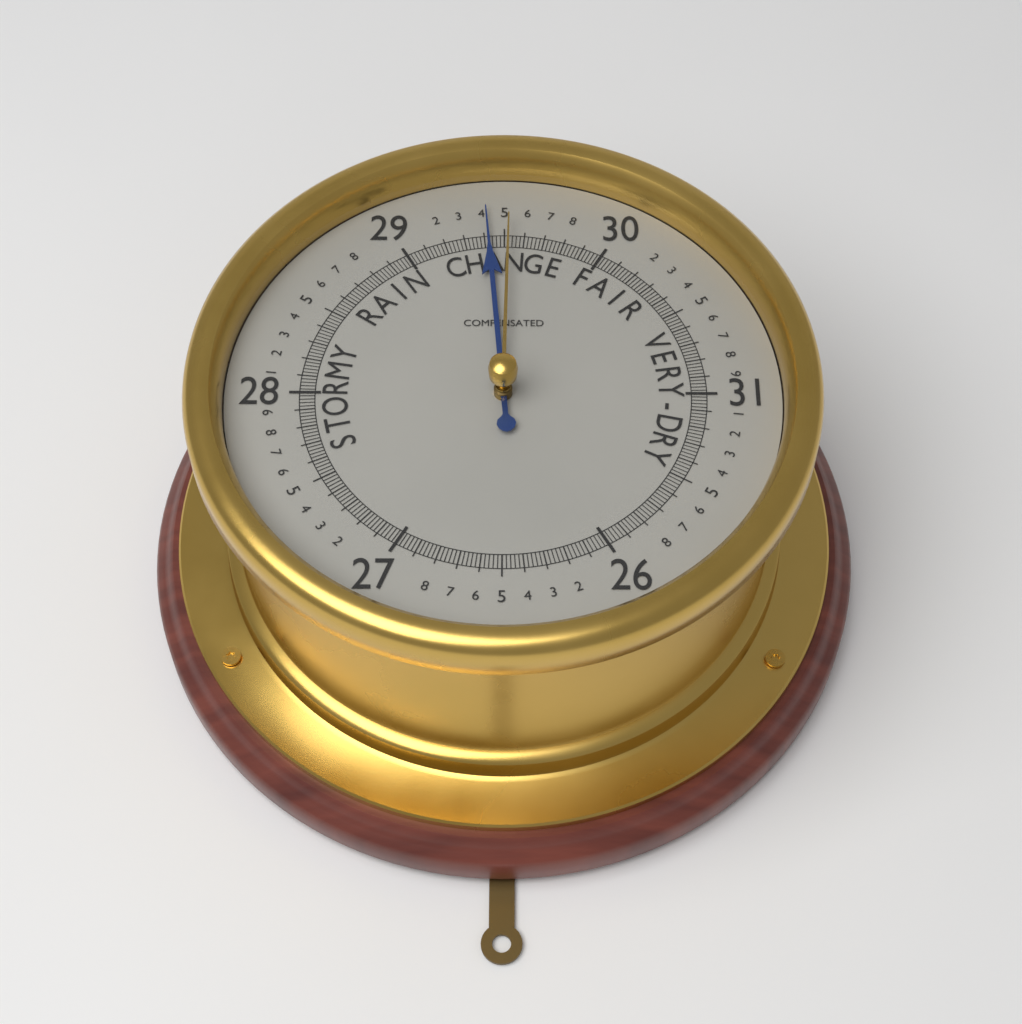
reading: 29.42 (no unit)
